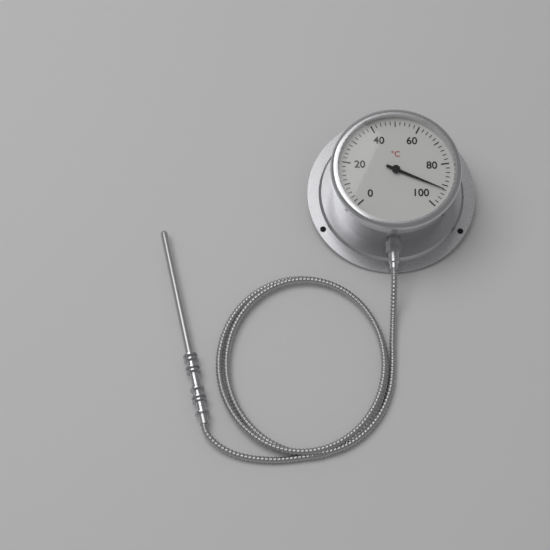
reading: 92 °C
